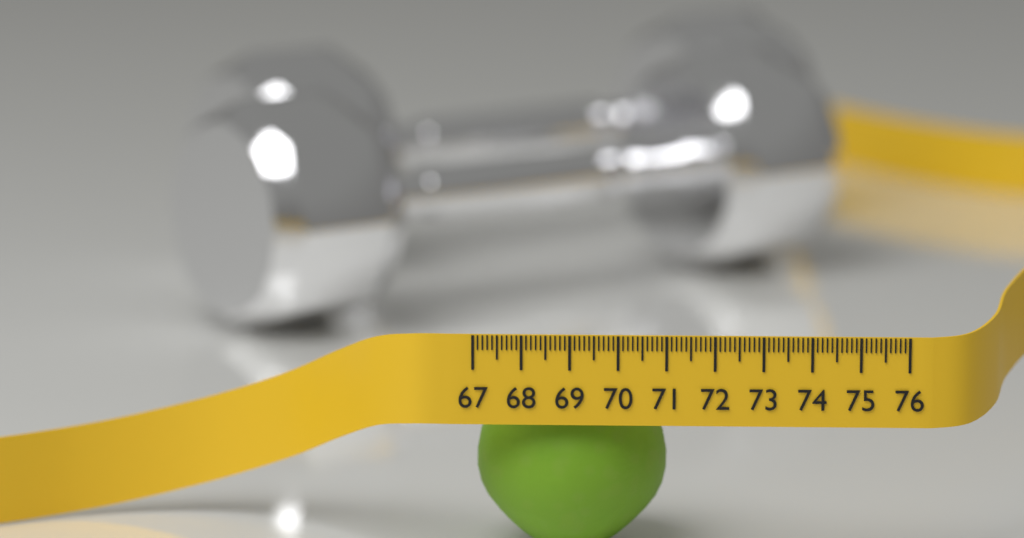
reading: 71.0 (no unit)
